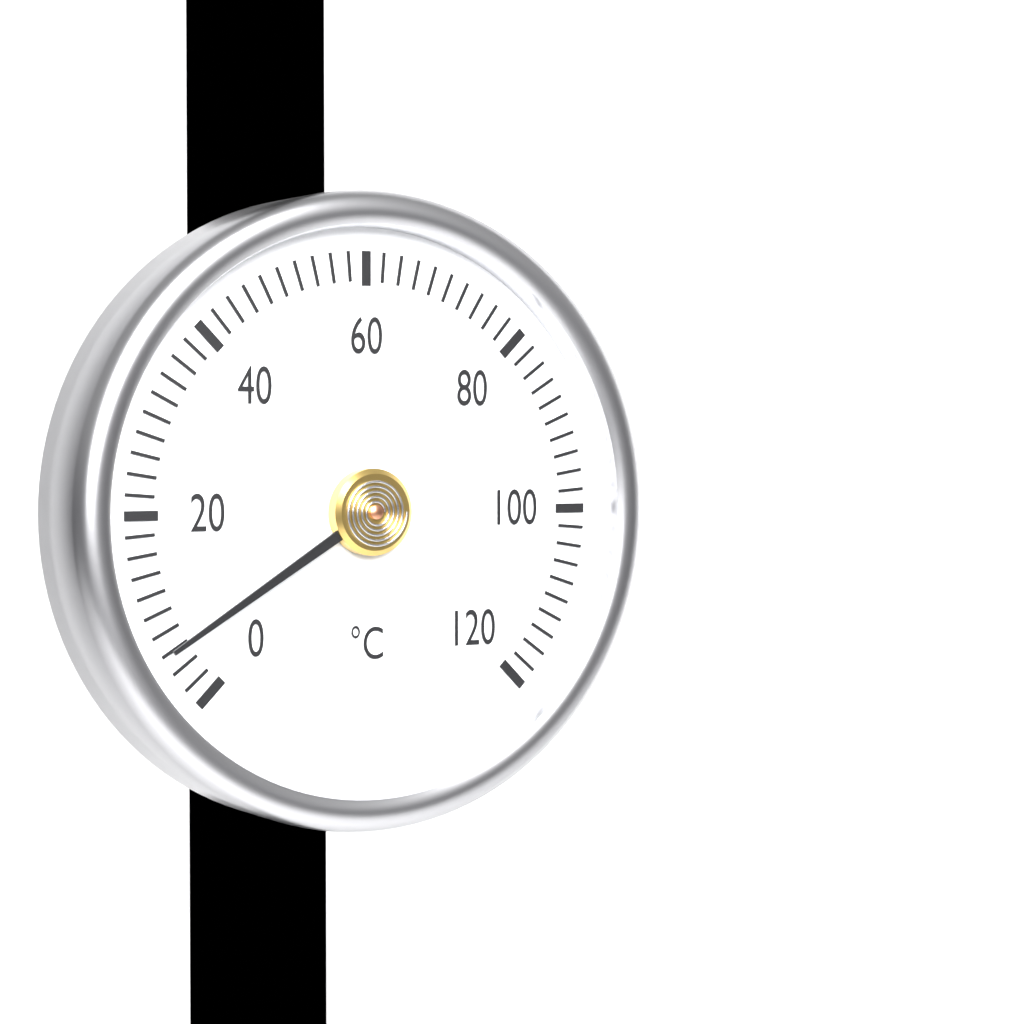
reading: 6 °C
